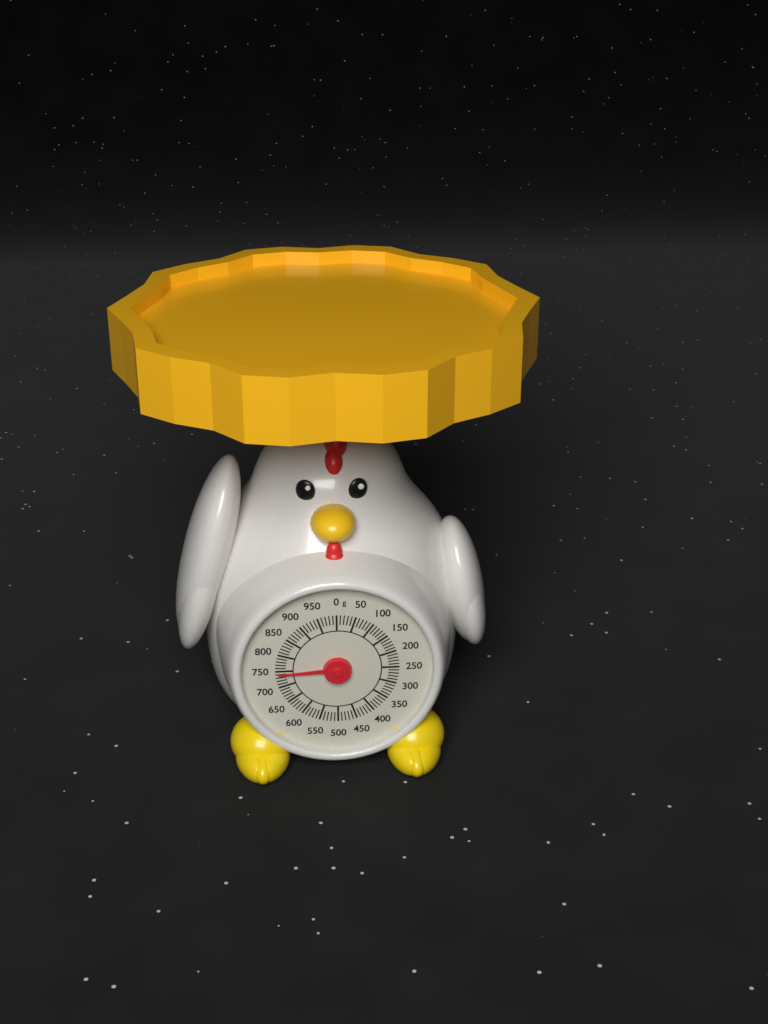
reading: 740 g
